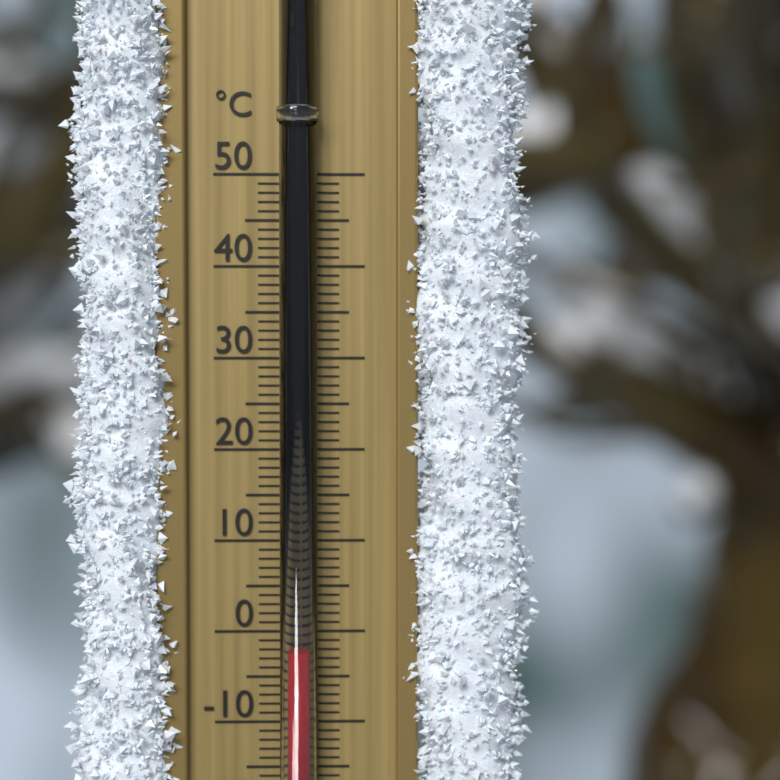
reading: -2 °C
